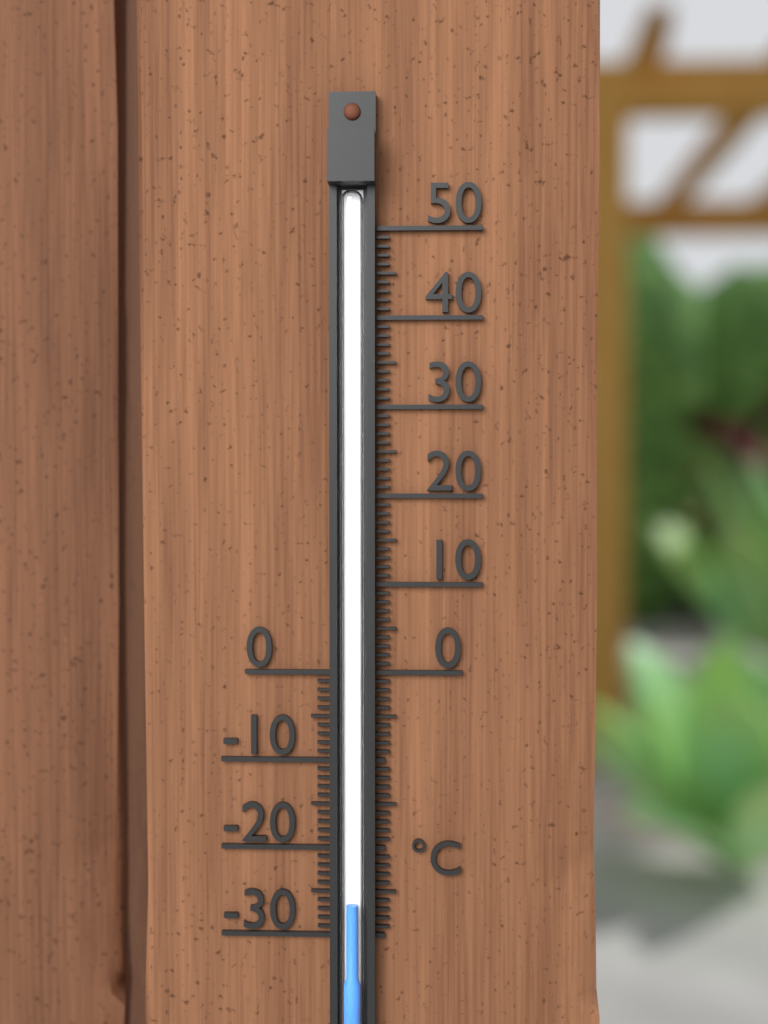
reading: -26 °C
